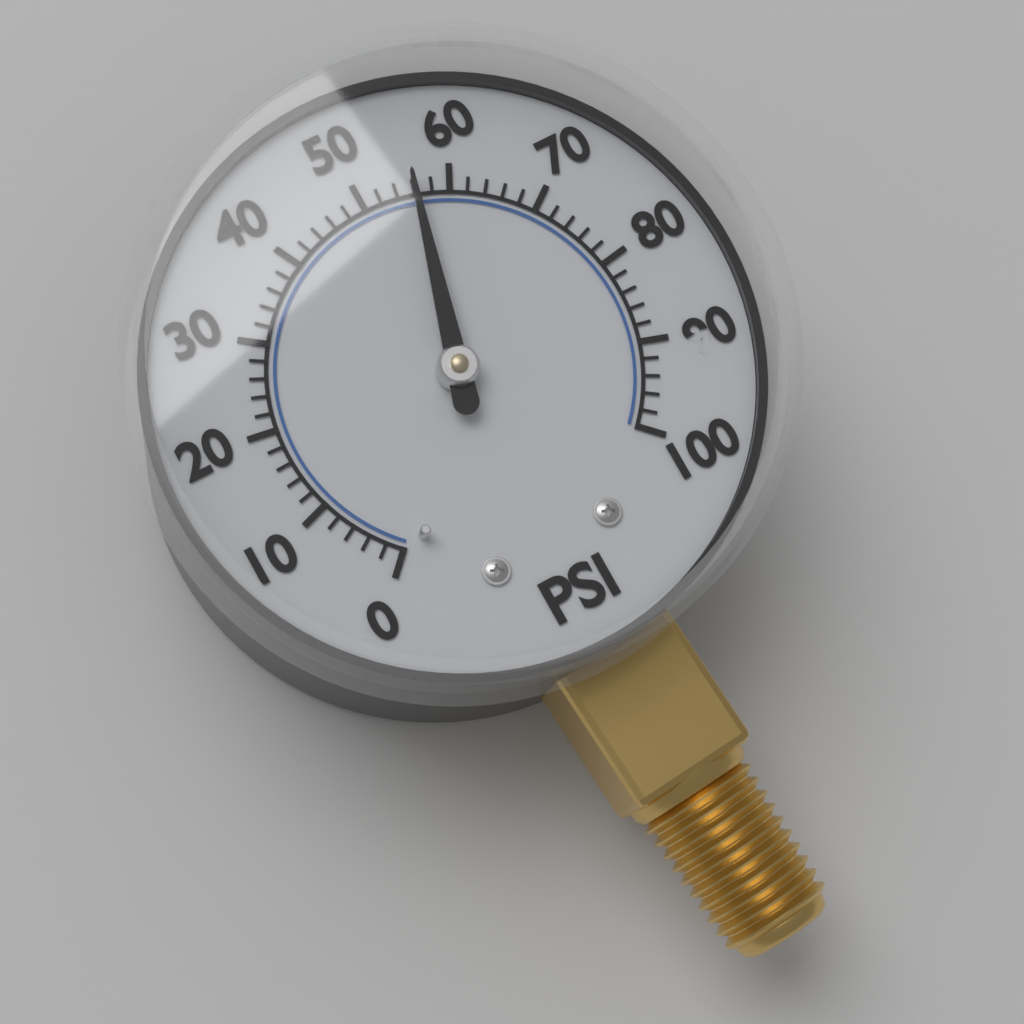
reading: 56 psi
